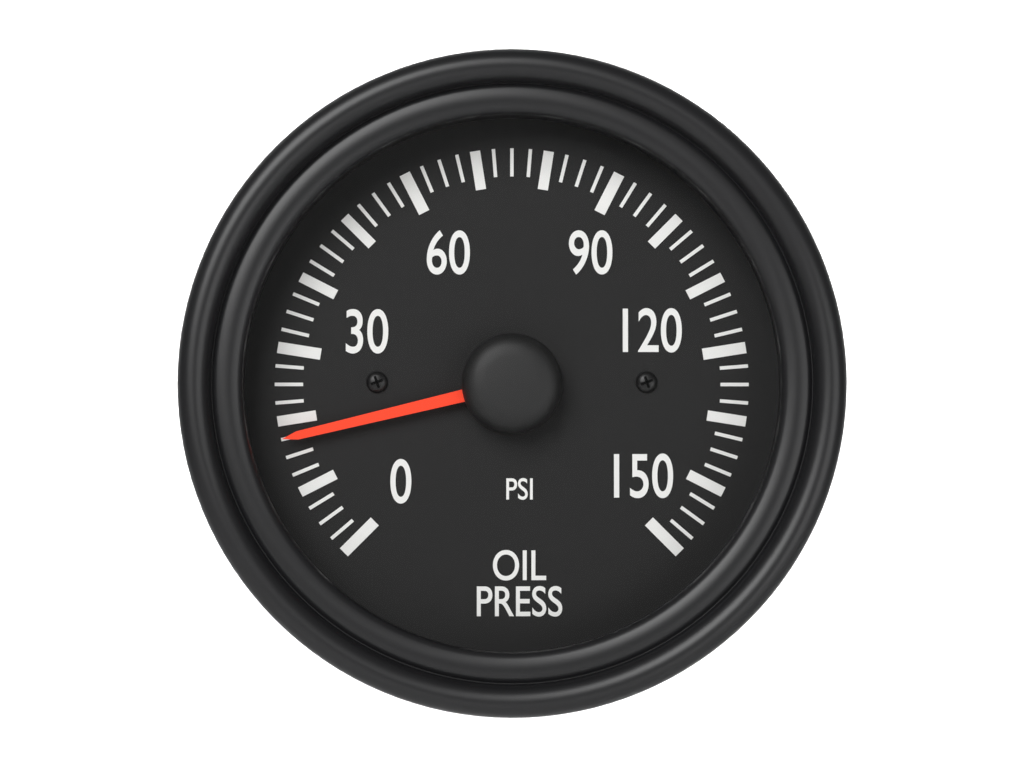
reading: 17.5 psi
